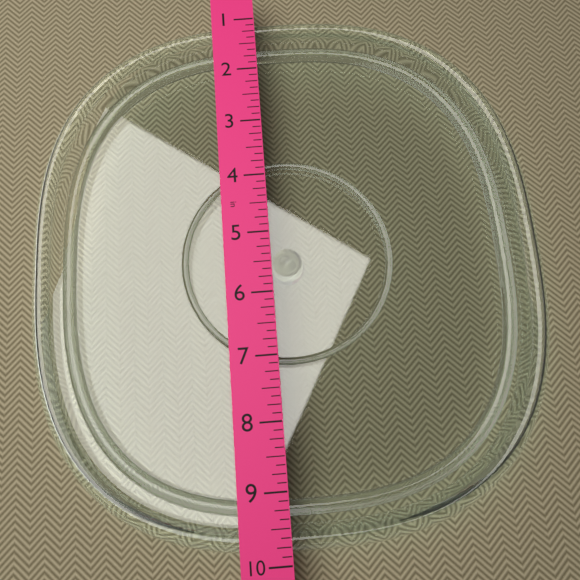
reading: 9.875 in
